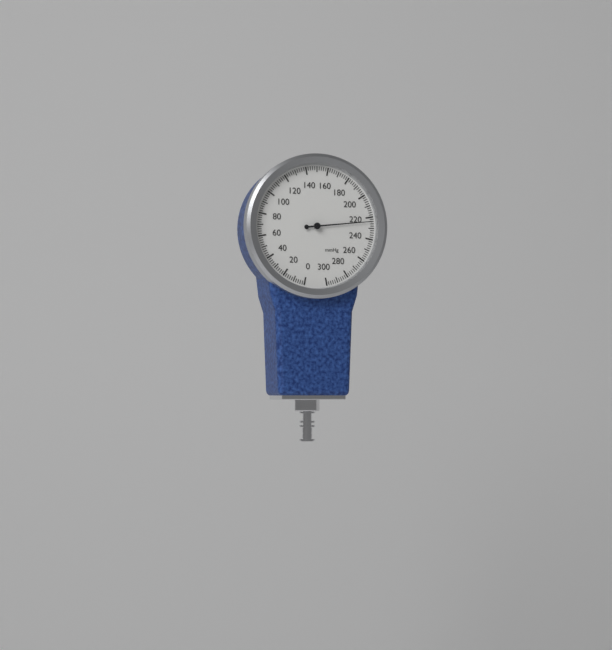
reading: 224 mmHg
